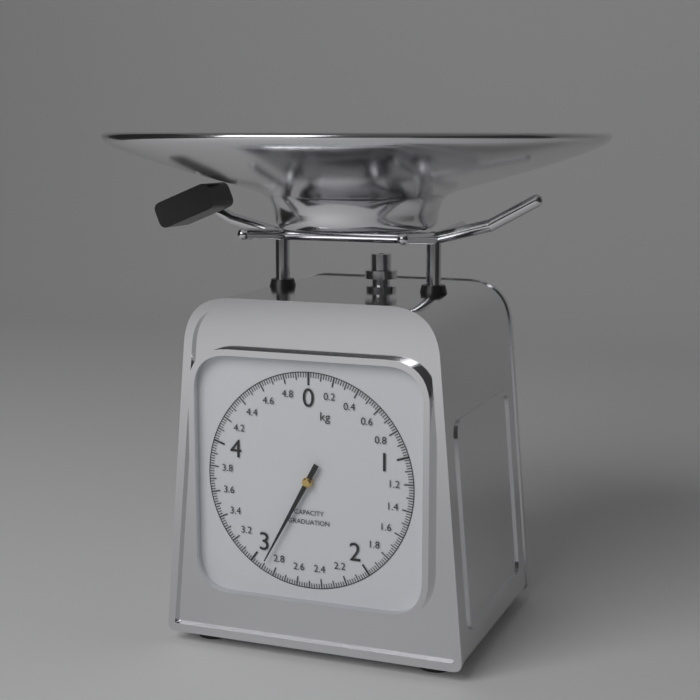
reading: 2.90 kg
